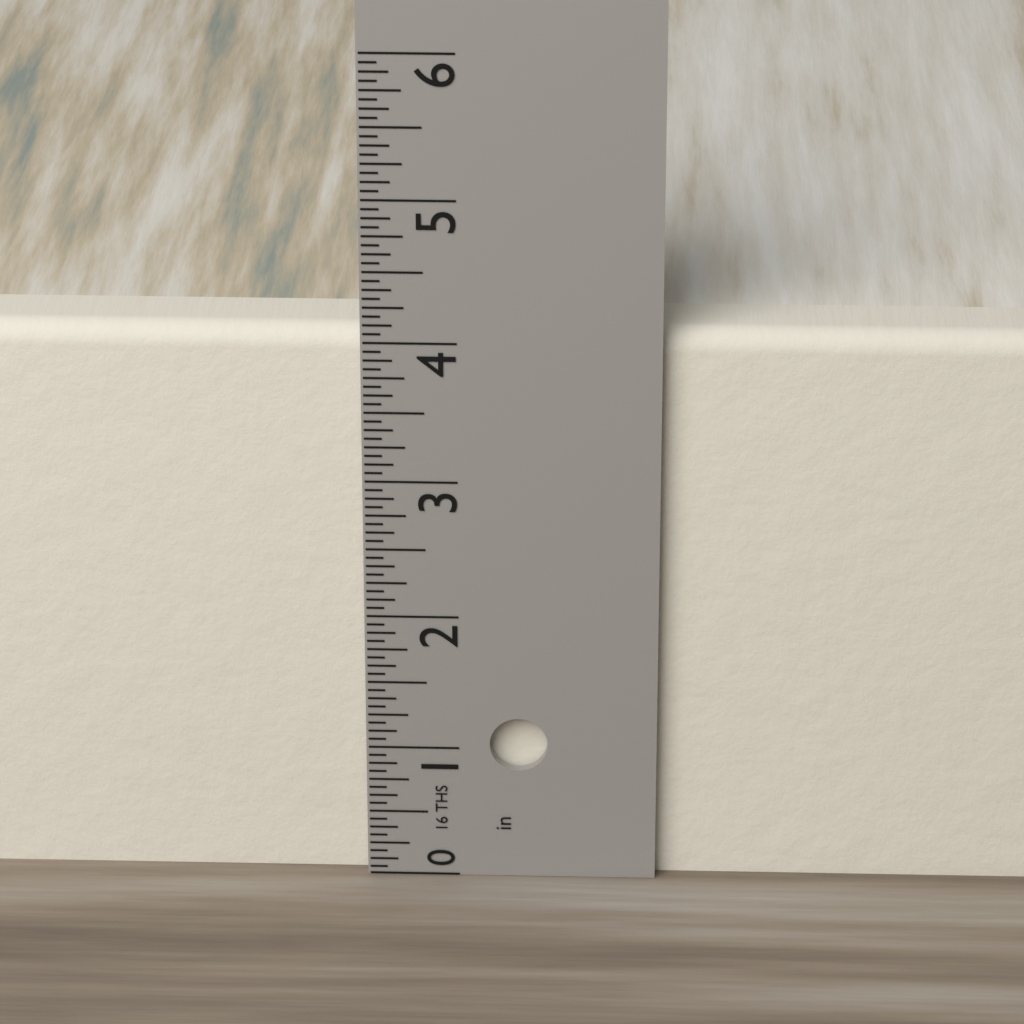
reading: 4.0625 in
